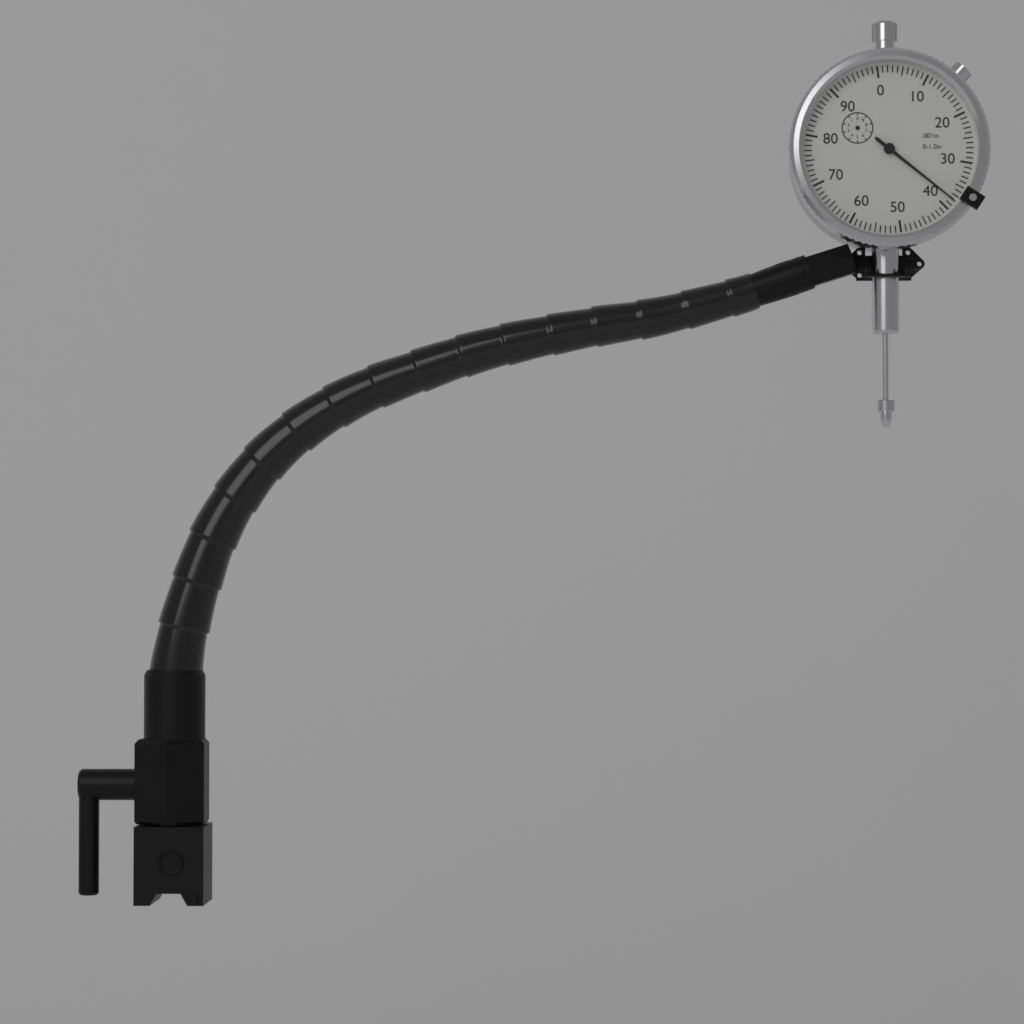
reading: 0.038 in
